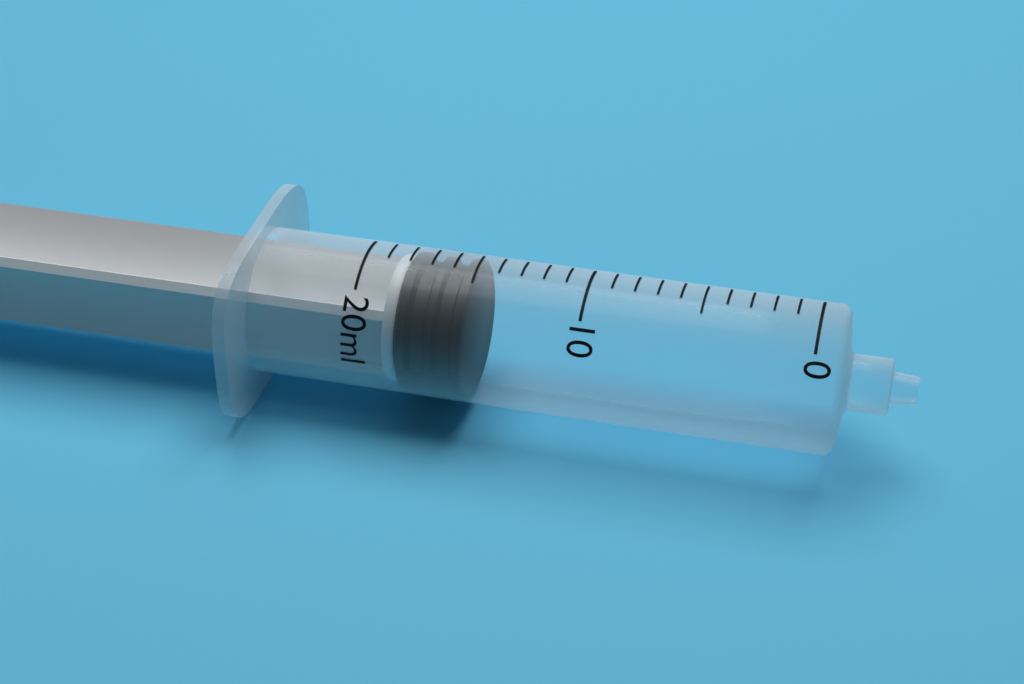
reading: 15 ml
